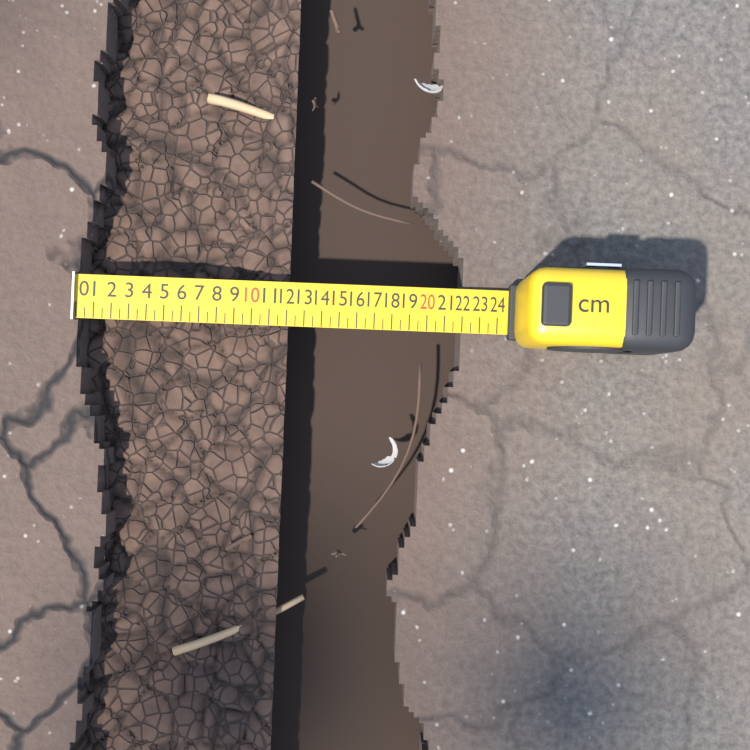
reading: 12.0 cm
